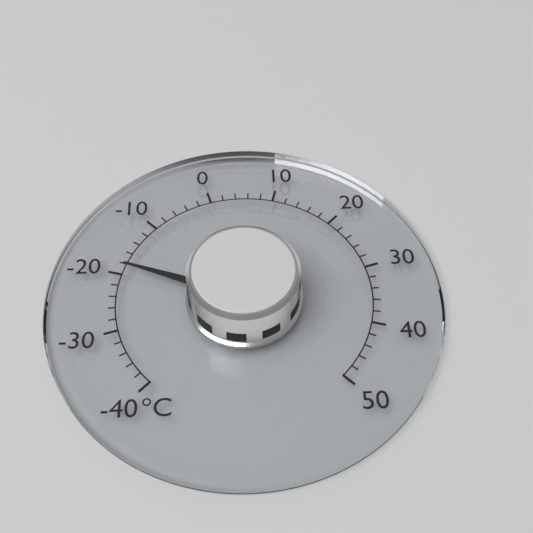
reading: -18 °C
